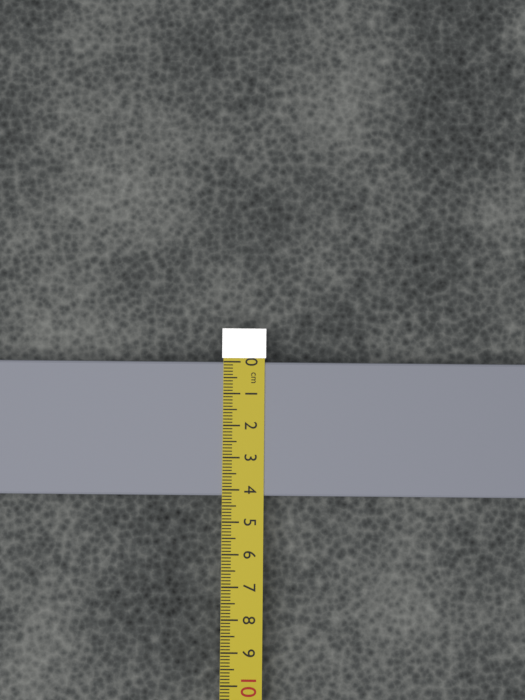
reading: 4.2 cm
